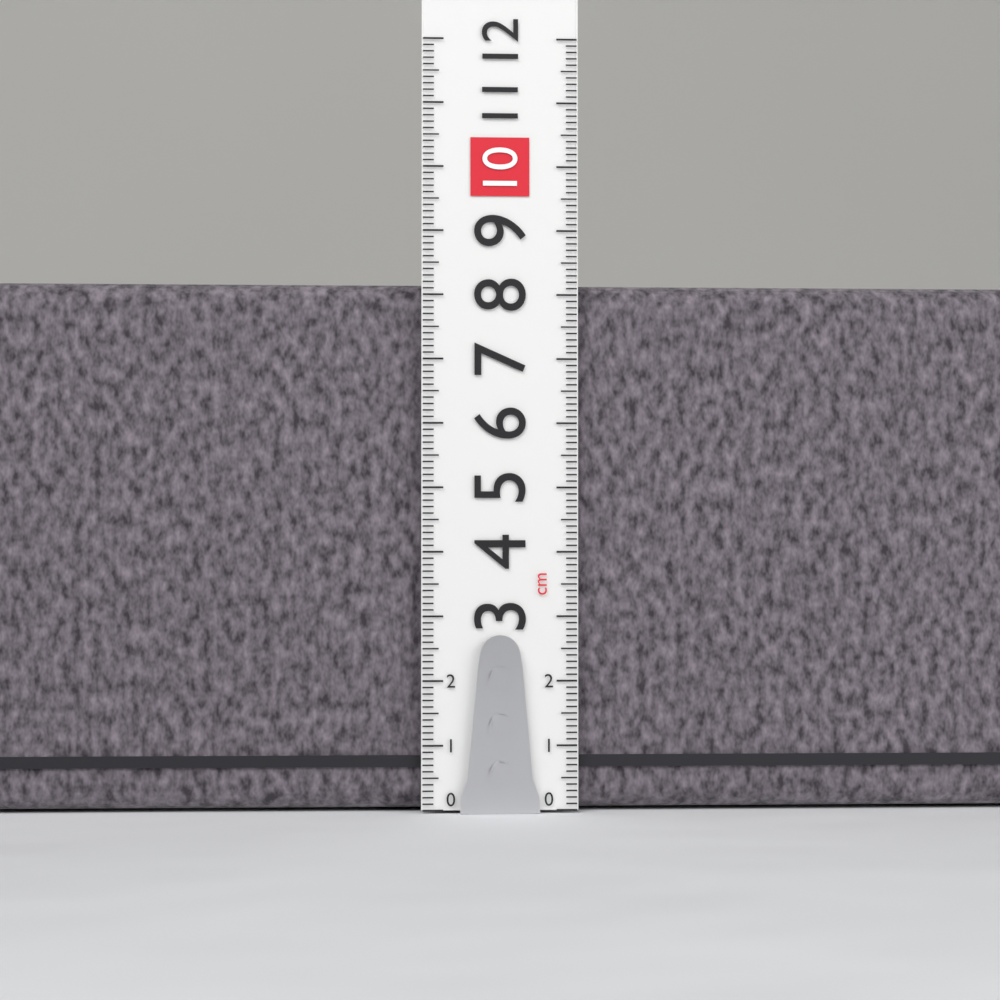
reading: 8.2 cm
